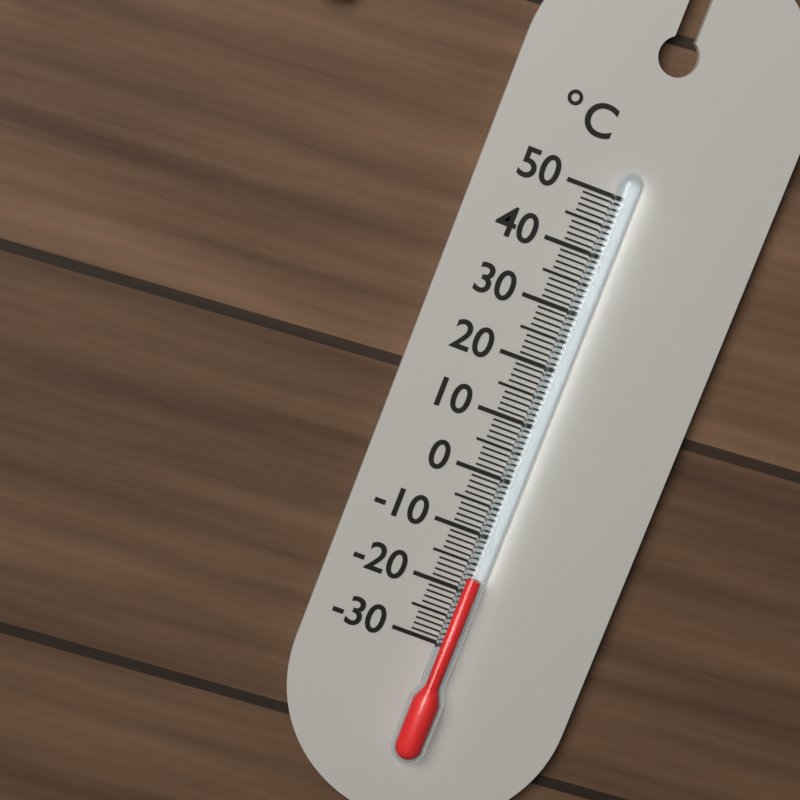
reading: -17 °C
